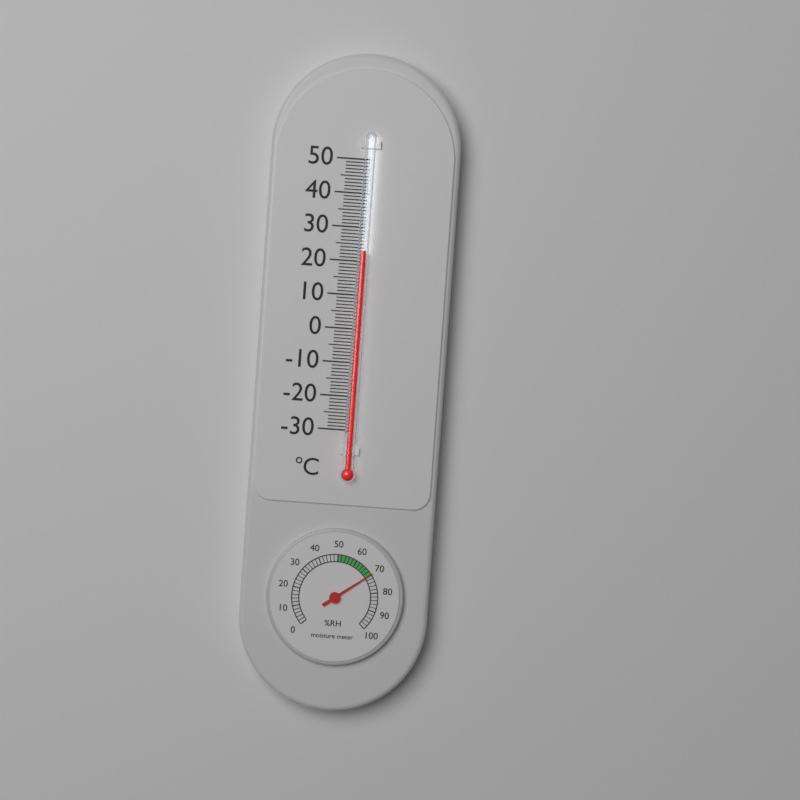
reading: 23 °C
